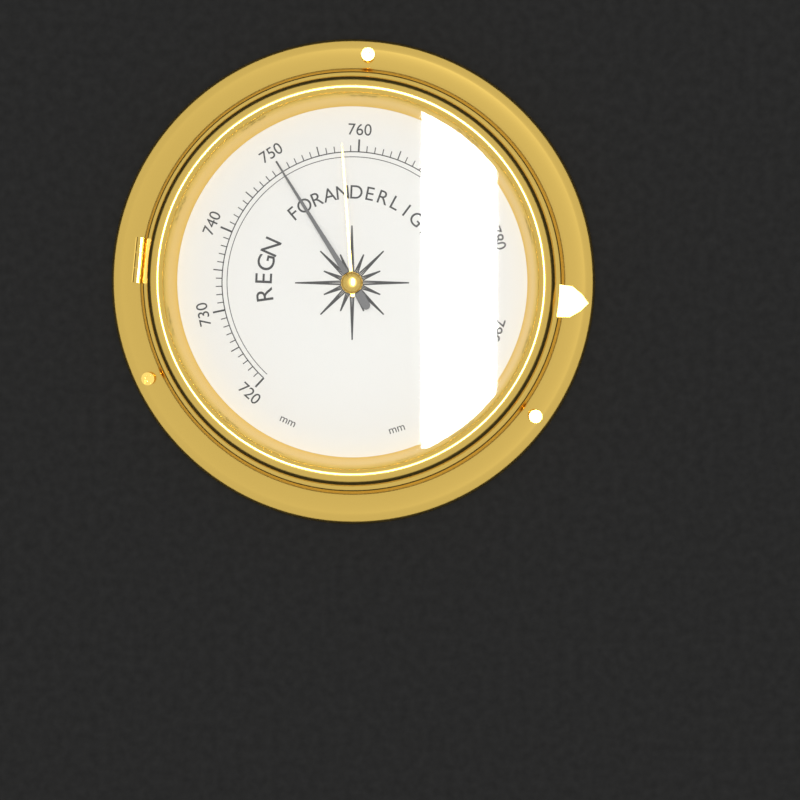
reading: 750 mm
